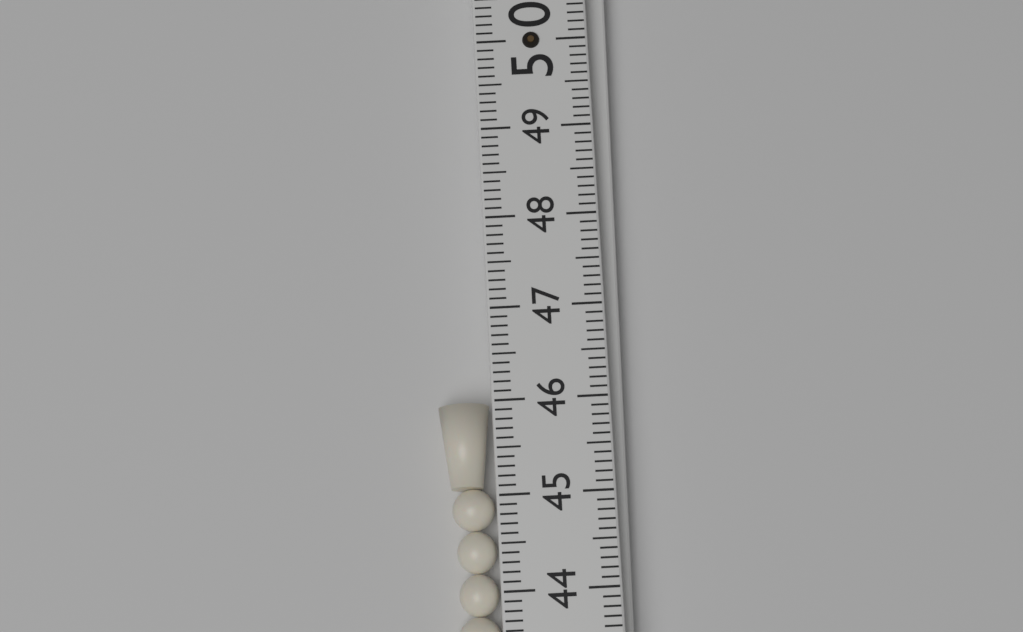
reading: 46.0 (no unit)
